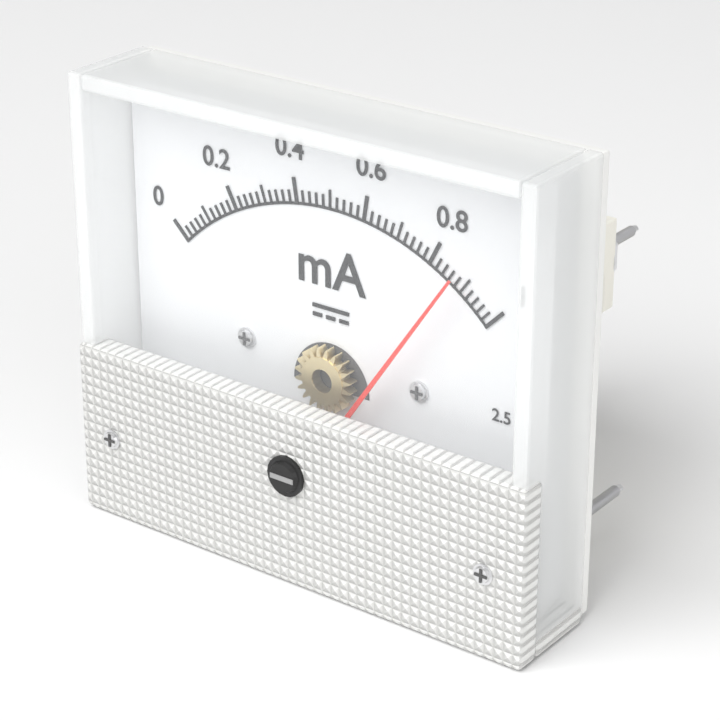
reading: 0.88 mA
